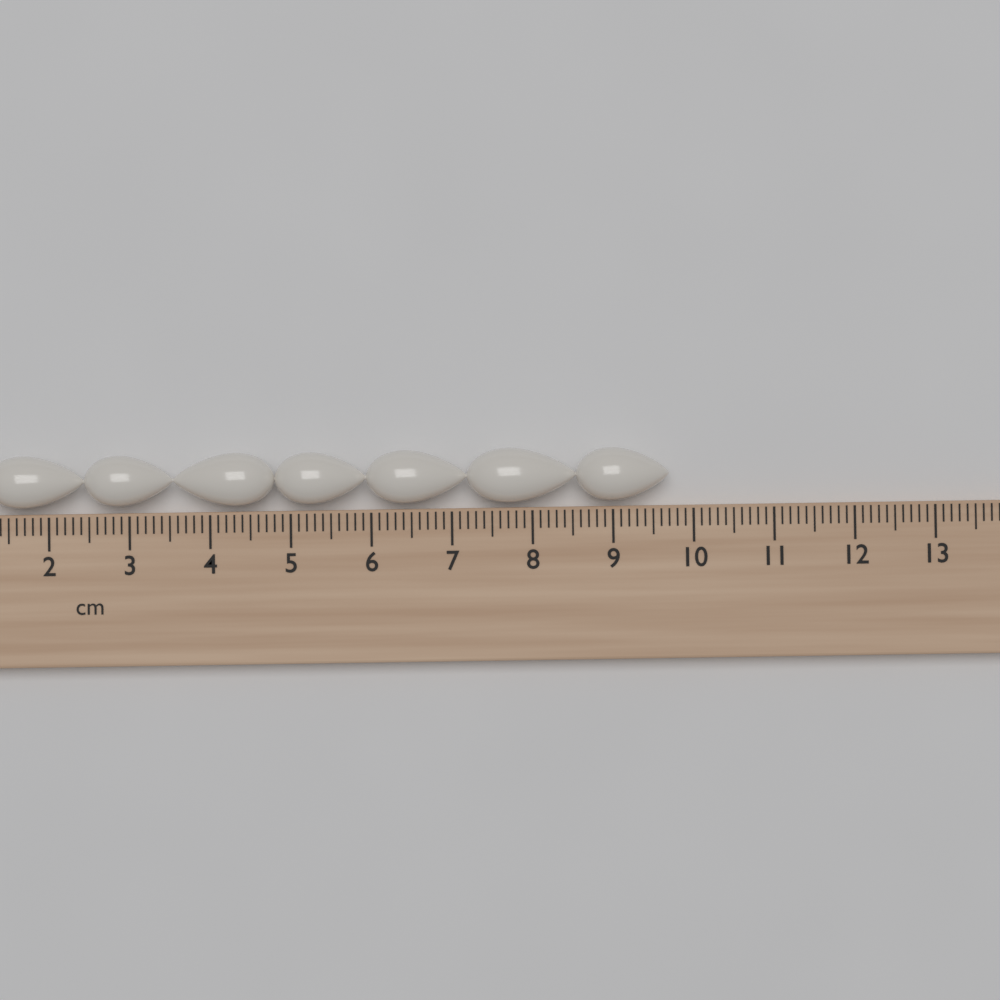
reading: 9.7 cm
